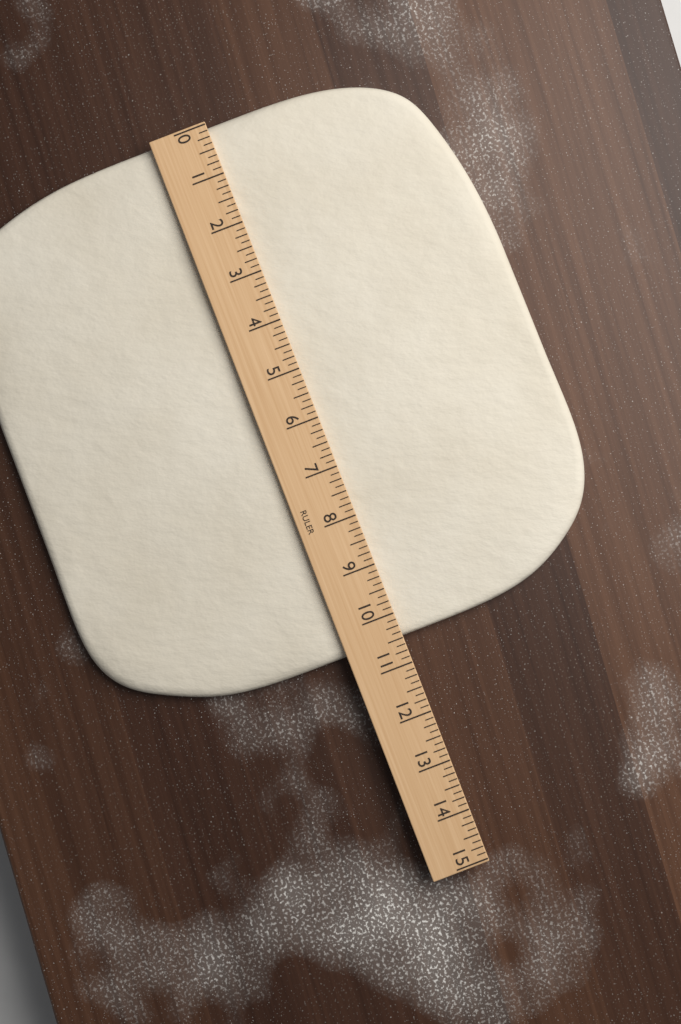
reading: 10.500 (no unit)
